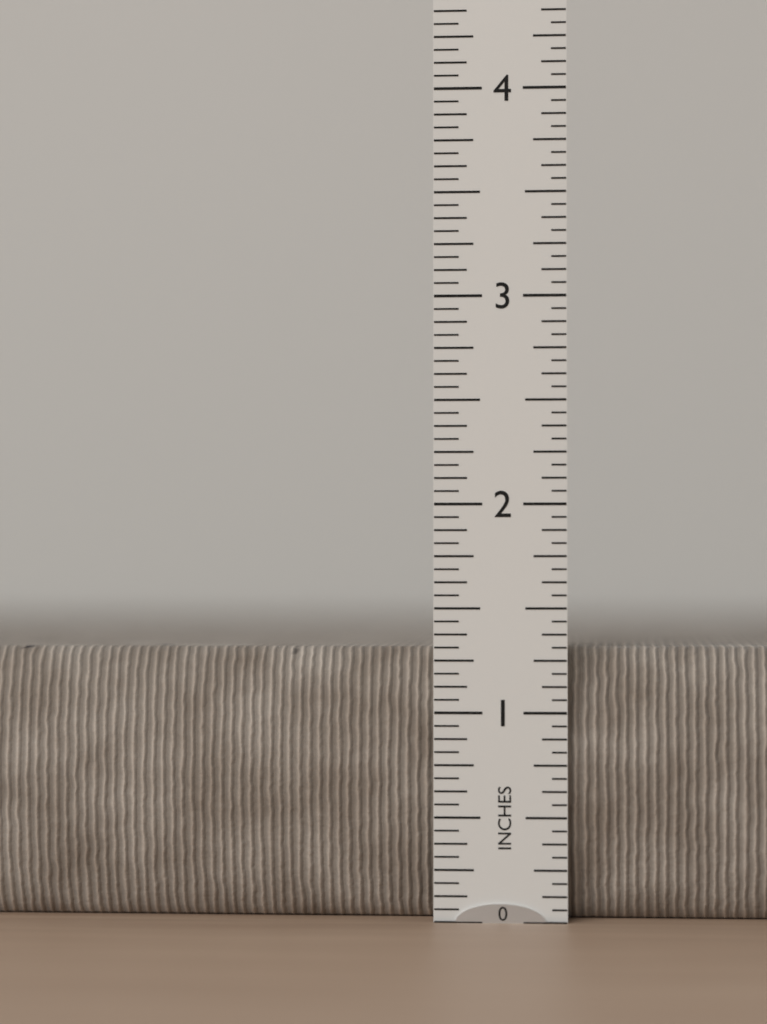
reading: 1.3125 in
